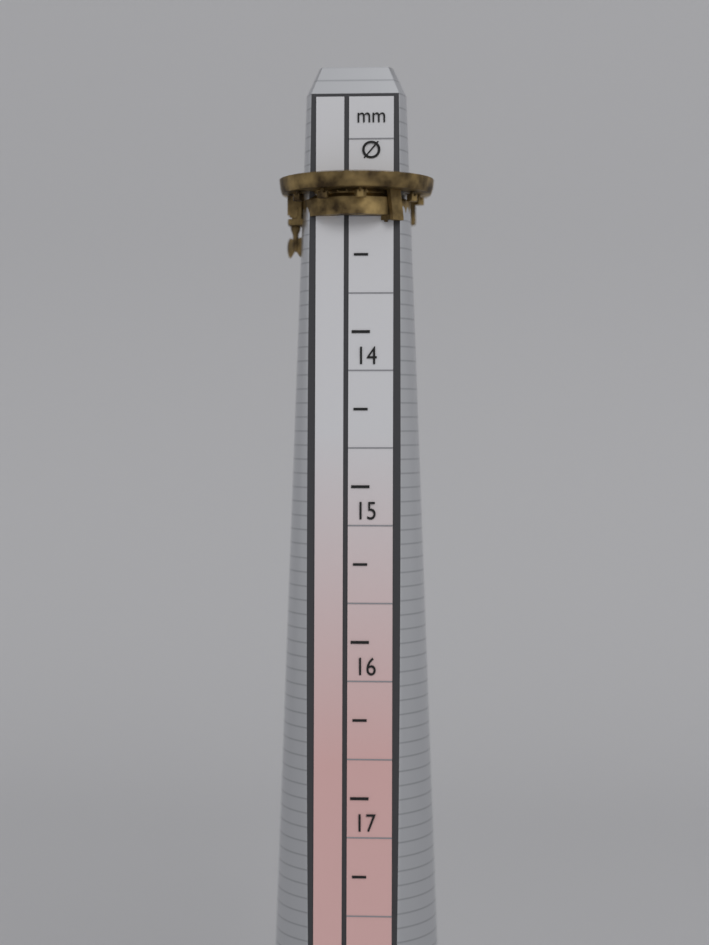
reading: 13.5 mm
